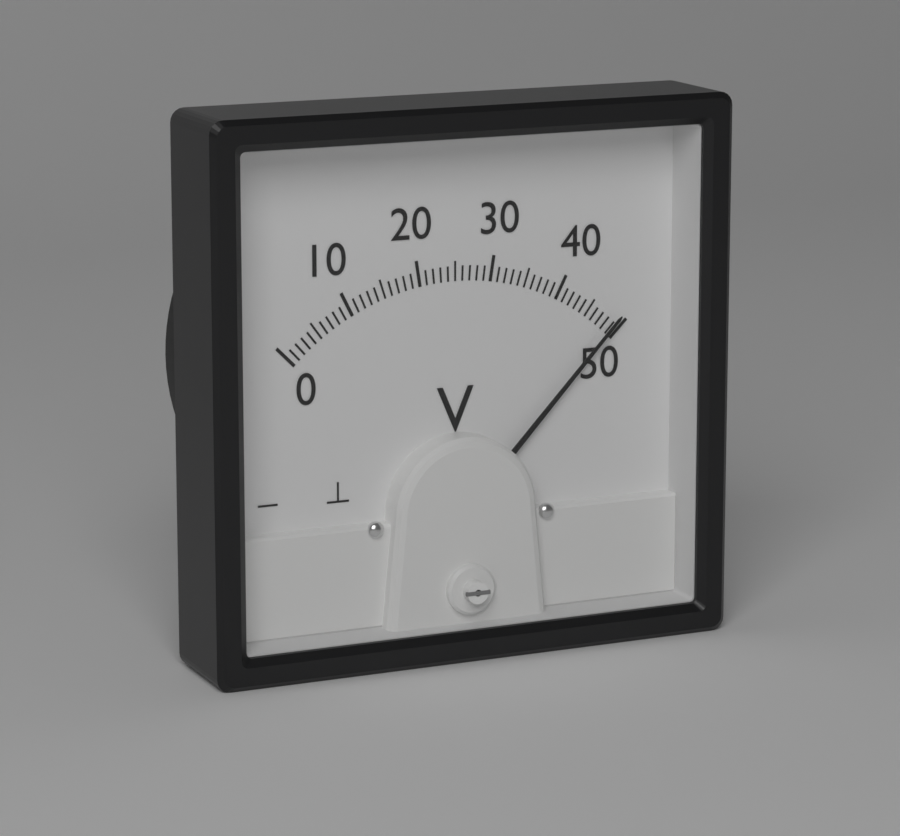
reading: 49 V
